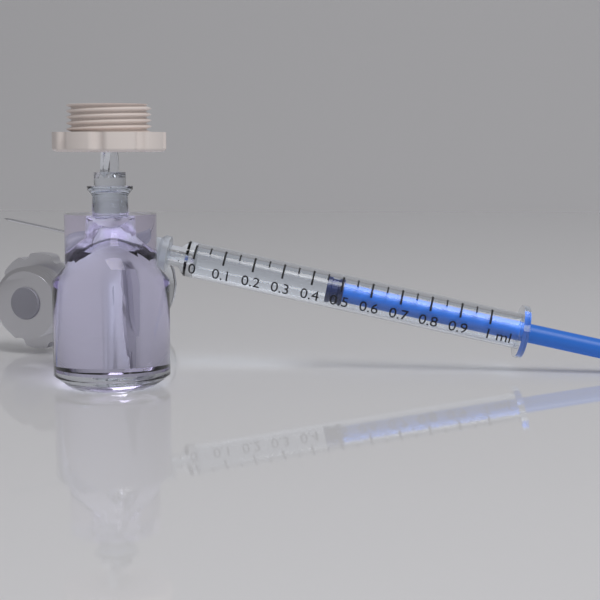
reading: 0.45 ml
